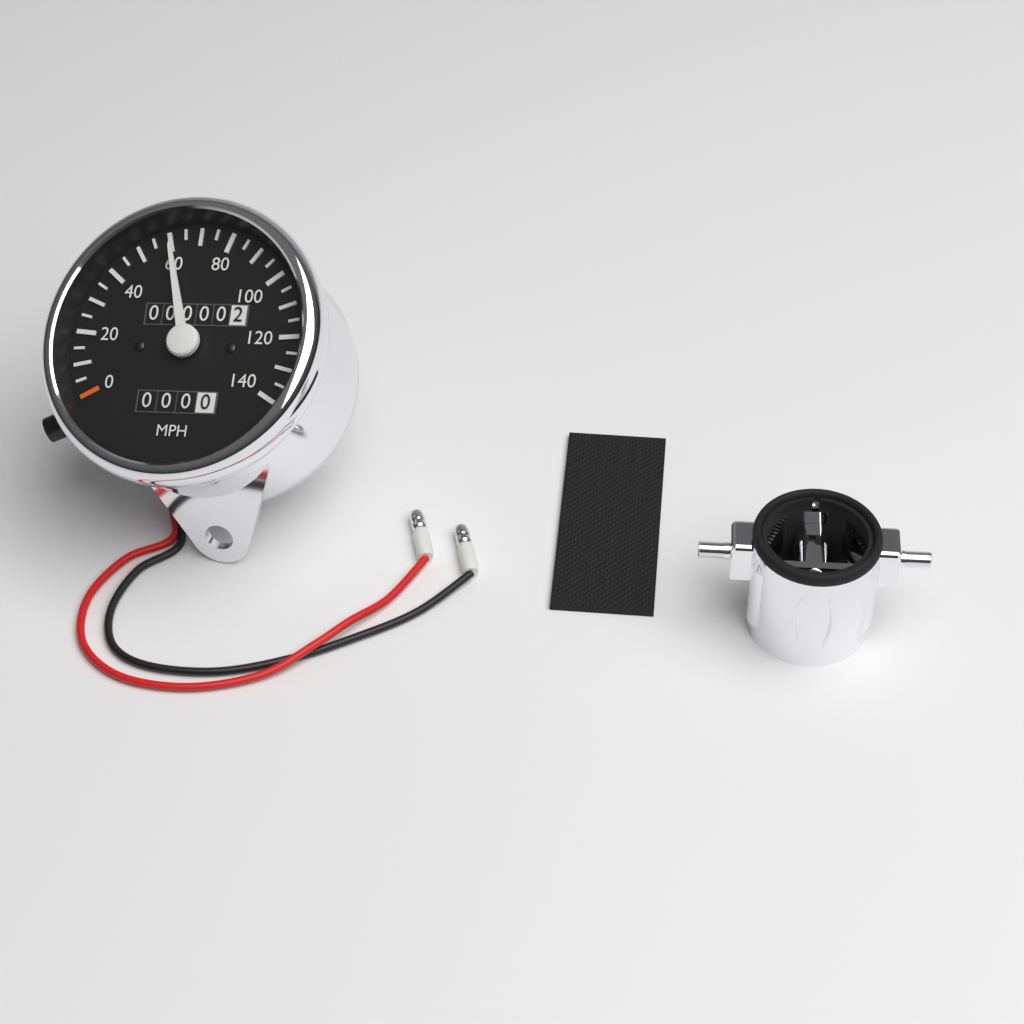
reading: 60 MPH
